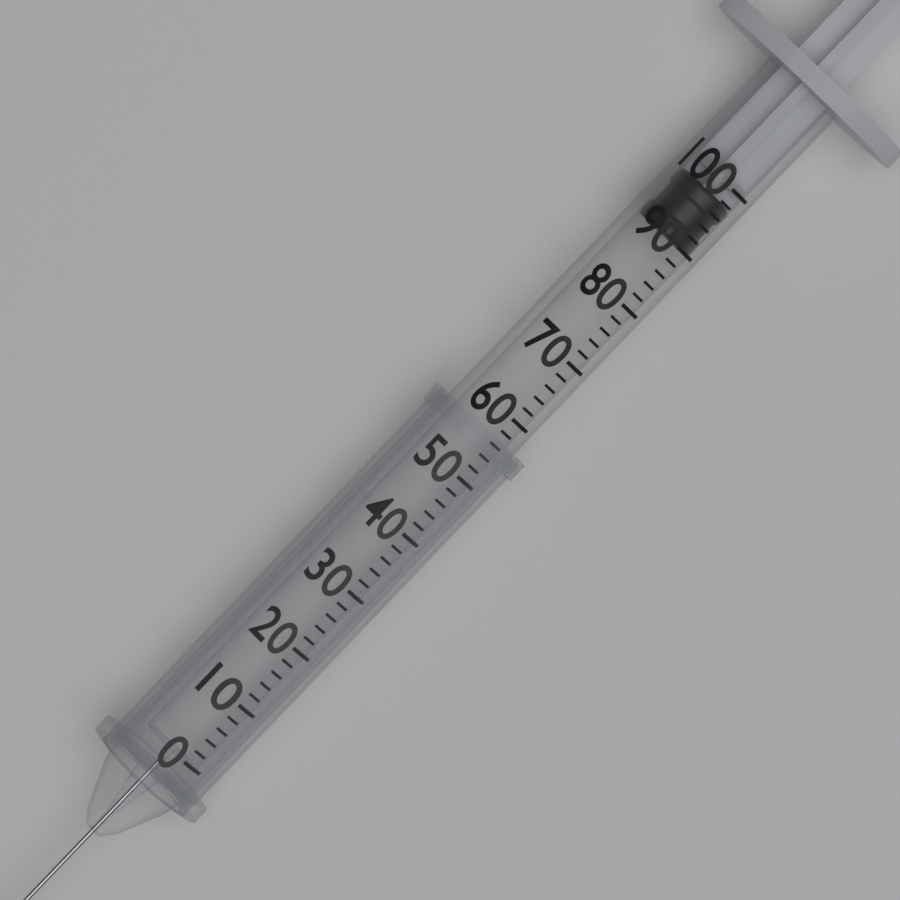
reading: 90 (no unit)
